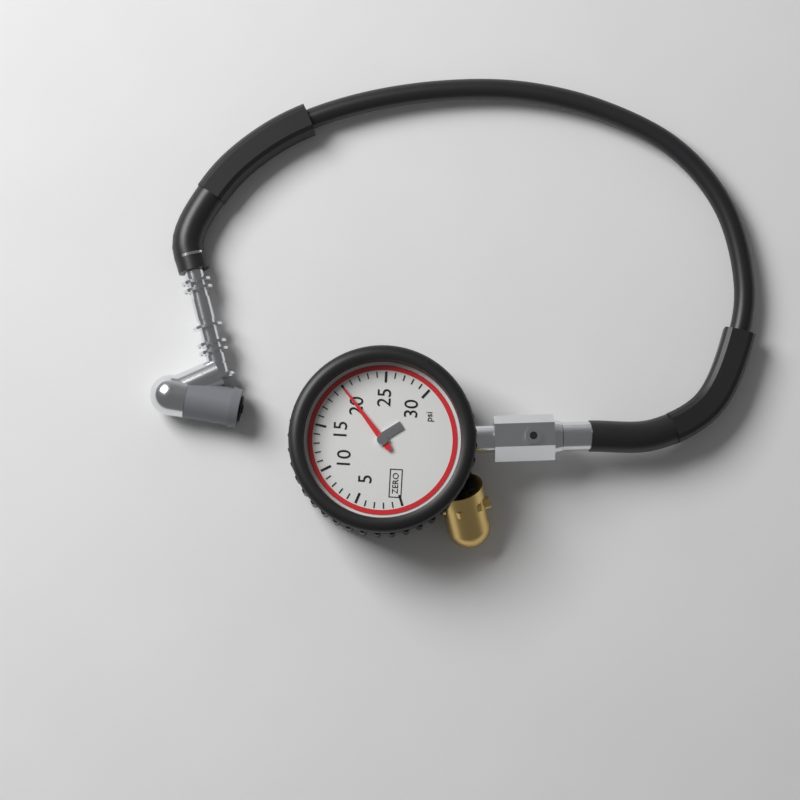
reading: 20 psi
